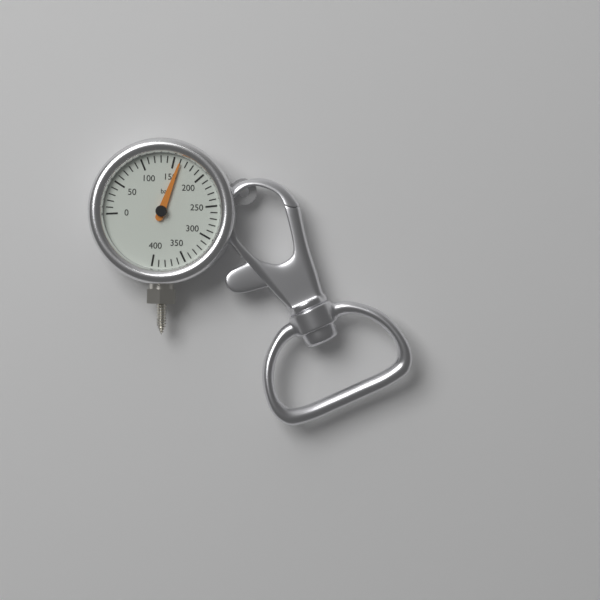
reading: 160 bar
